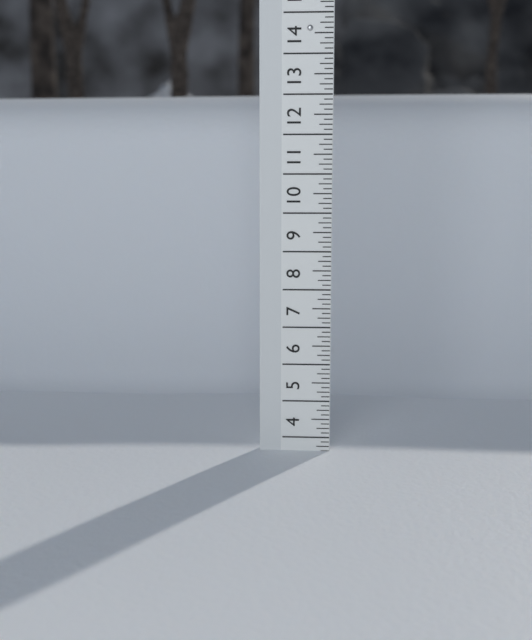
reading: 3.625 (no unit)
